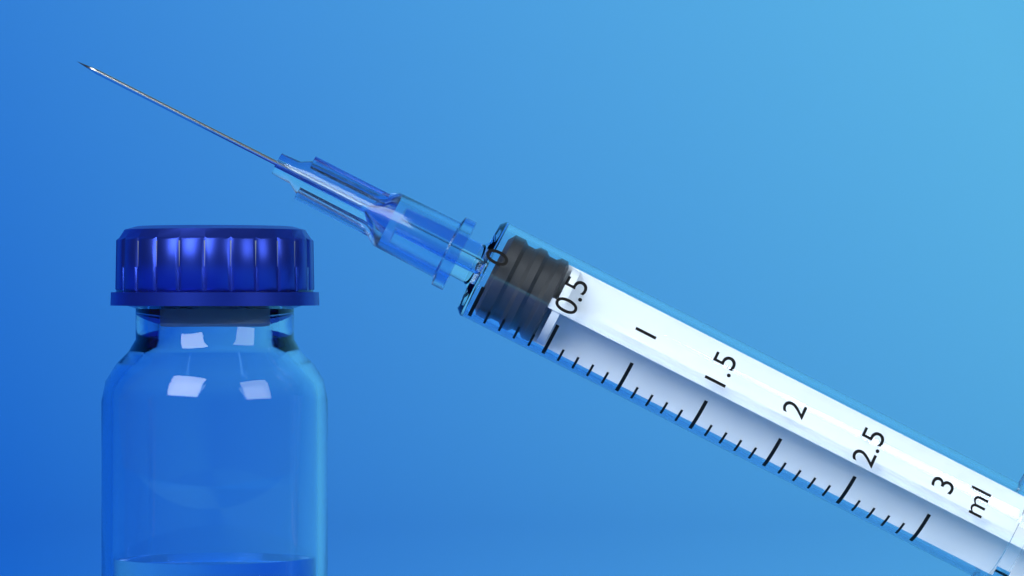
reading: 0.0 ml
